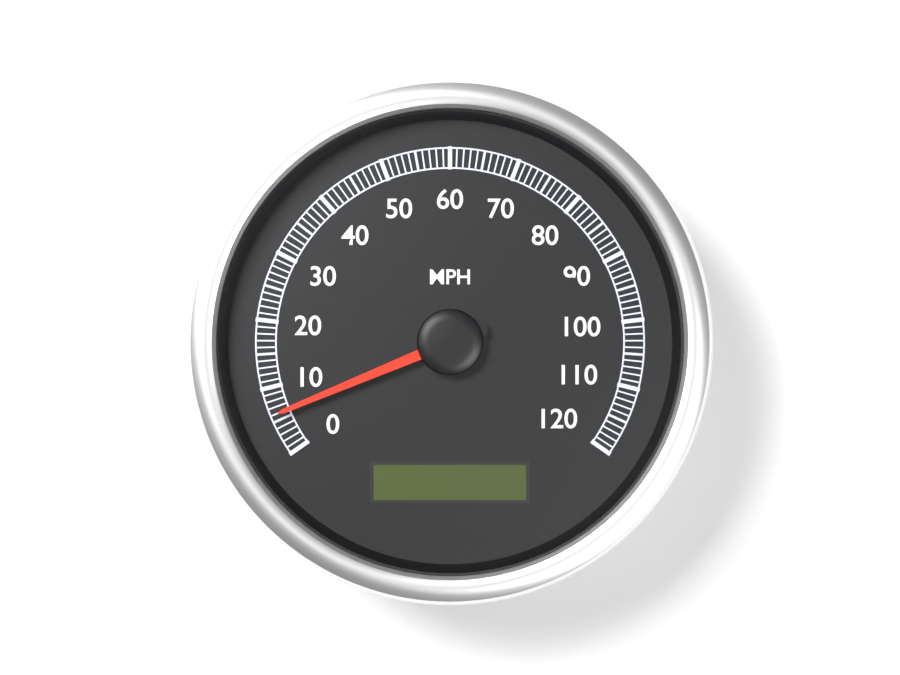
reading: 6 MPH
